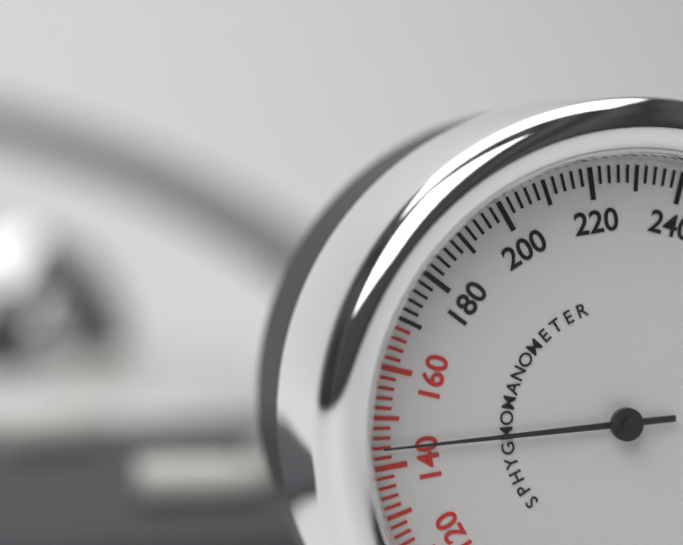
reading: 144 mmHg
